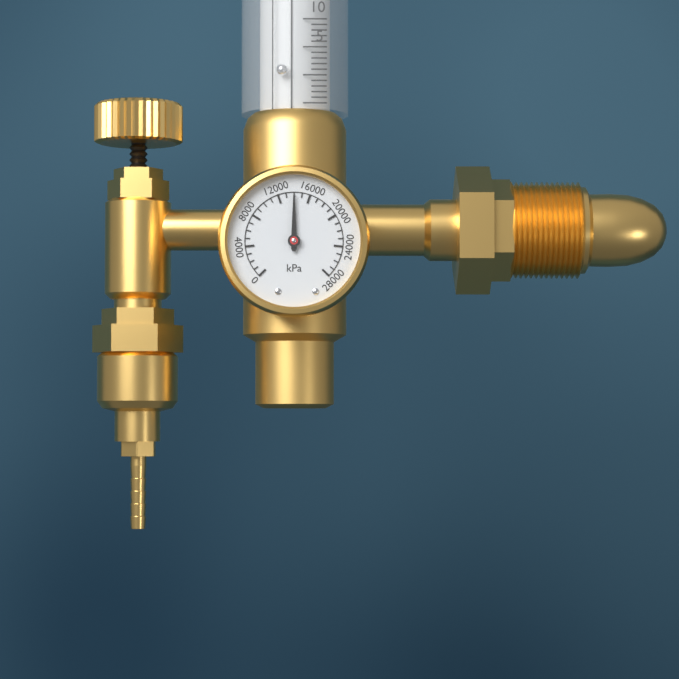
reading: 14000 kPa
